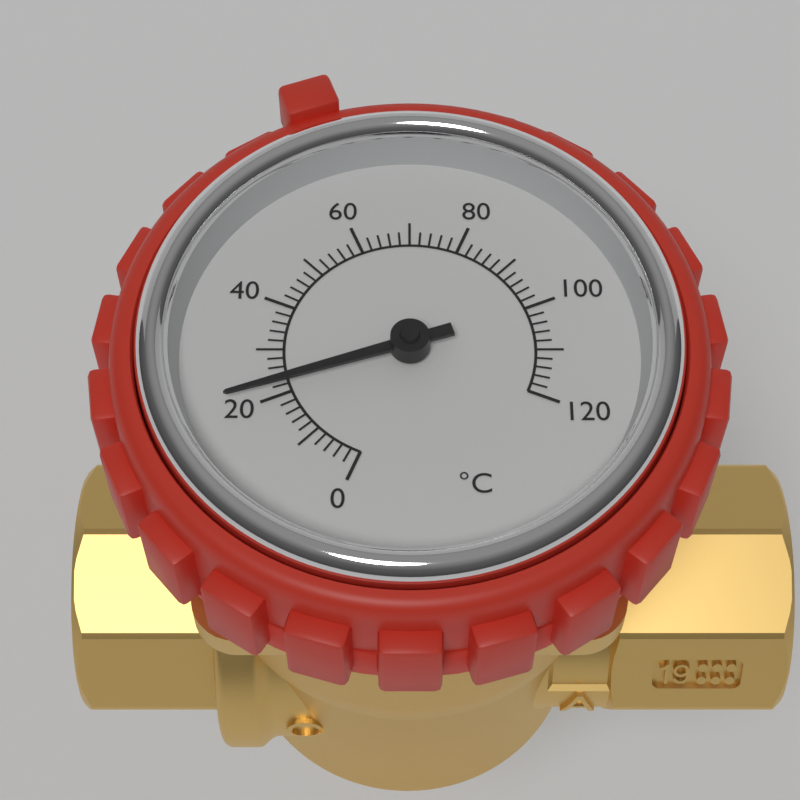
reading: 22 °C
